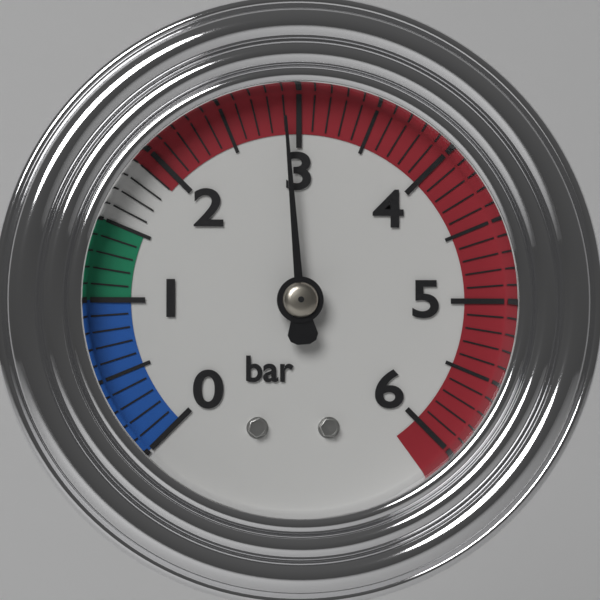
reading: 2.9 bar
